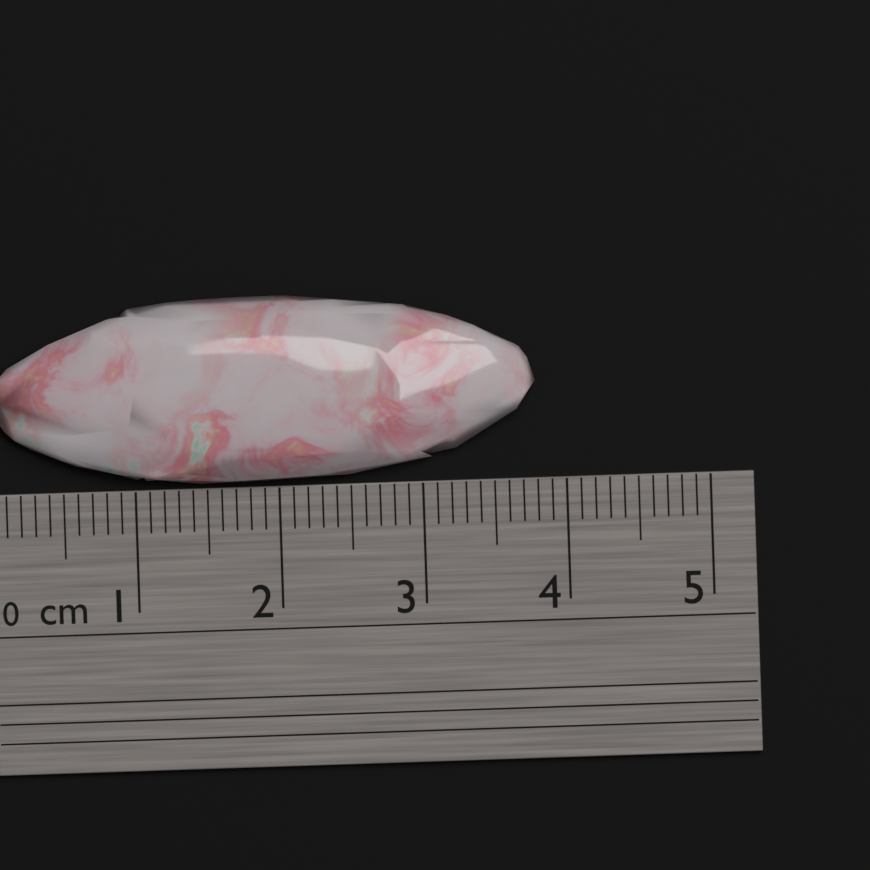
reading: 3.8 cm
